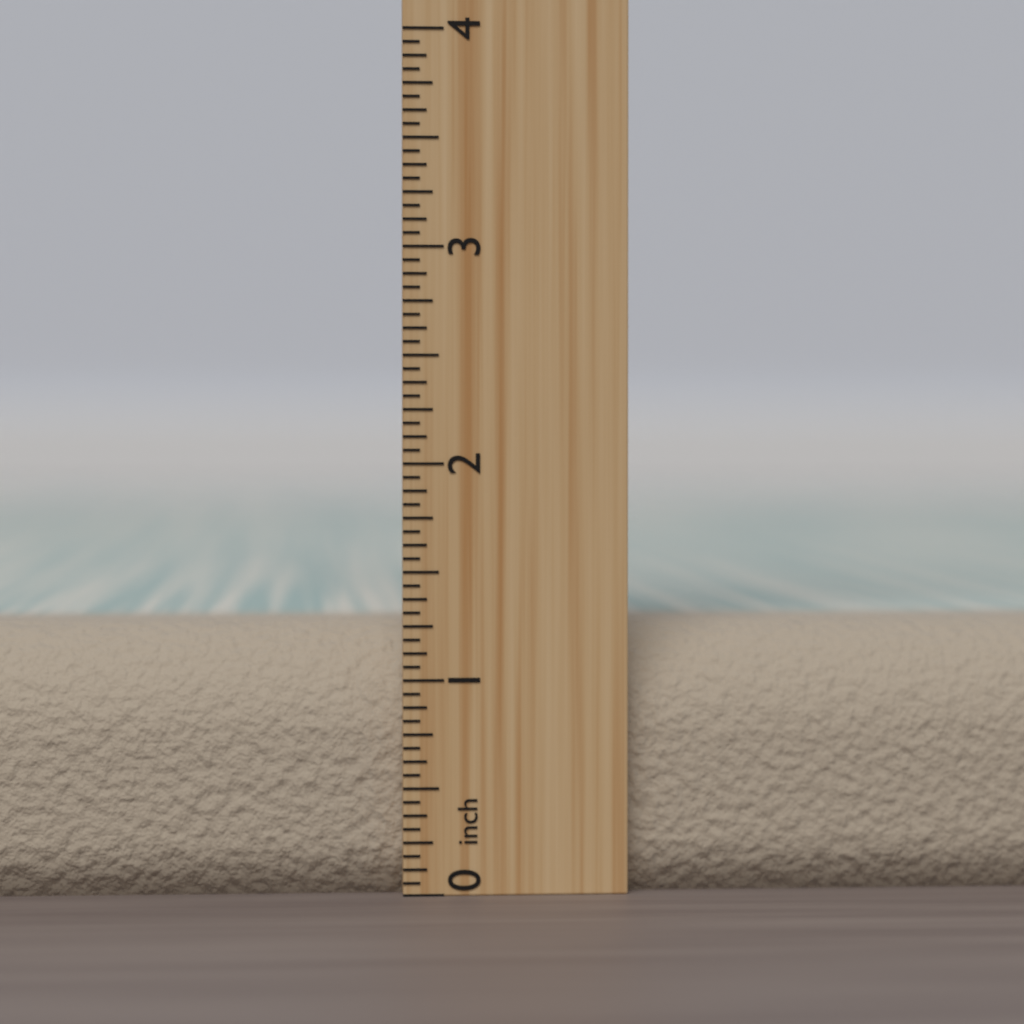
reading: 1.2500 inch
